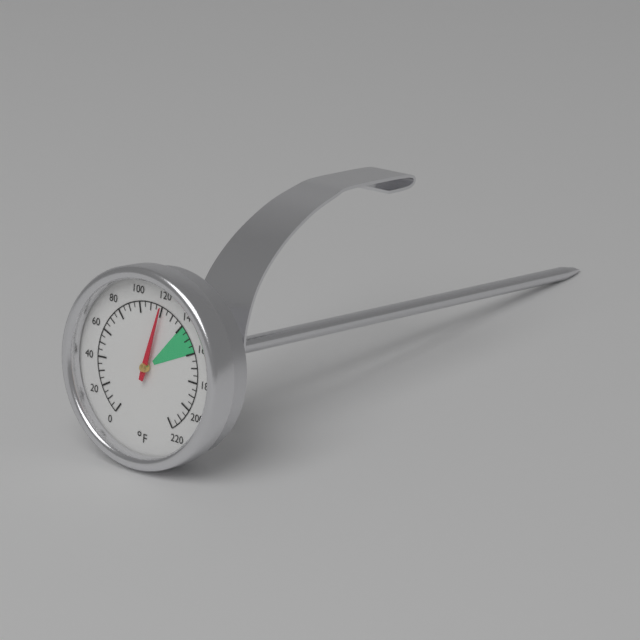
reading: 120 °F
